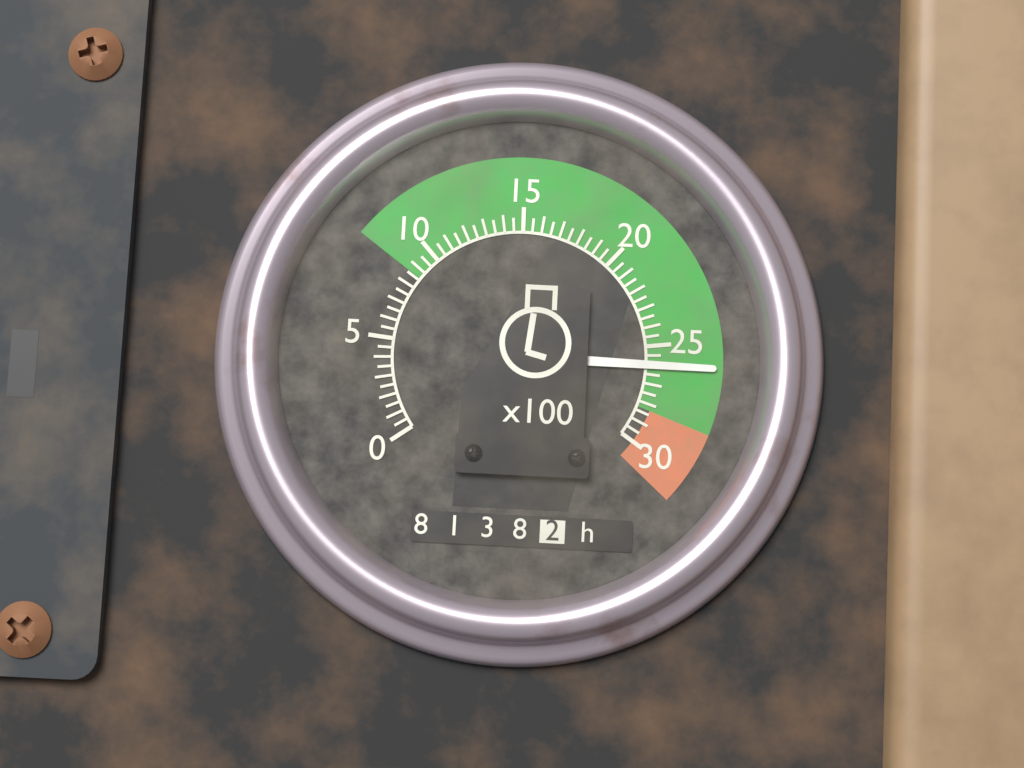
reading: 26.0 x100 rpm
